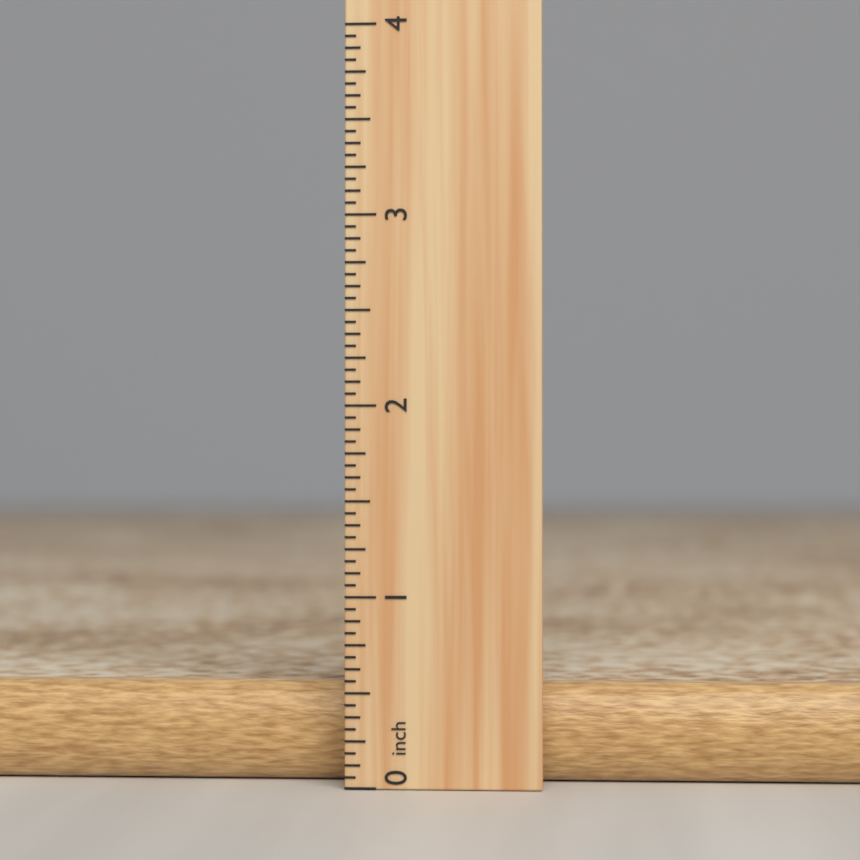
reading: 0.6250 inch
